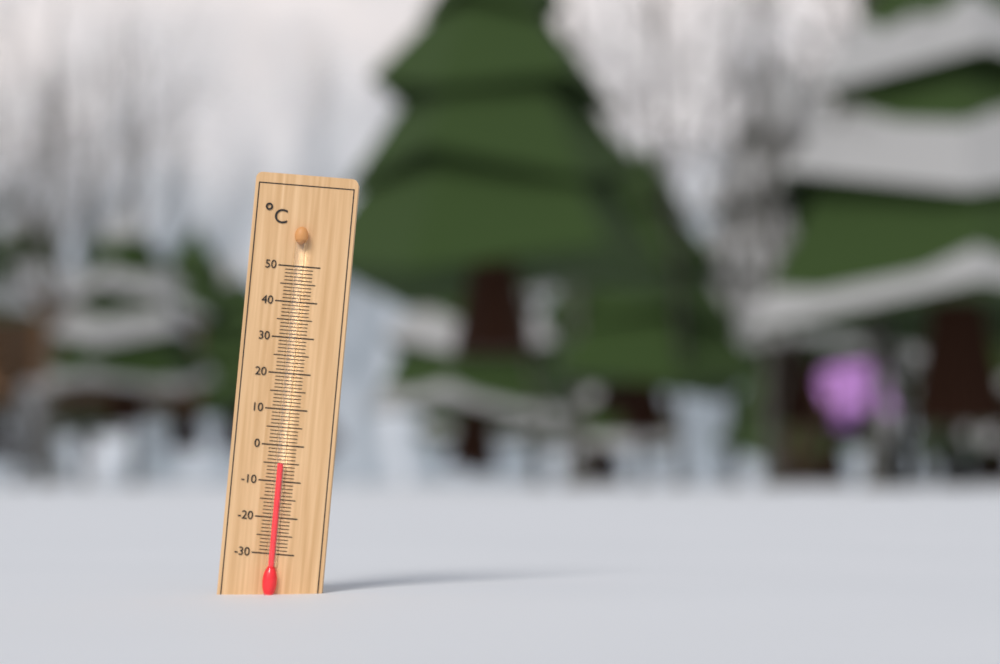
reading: -5 °C
